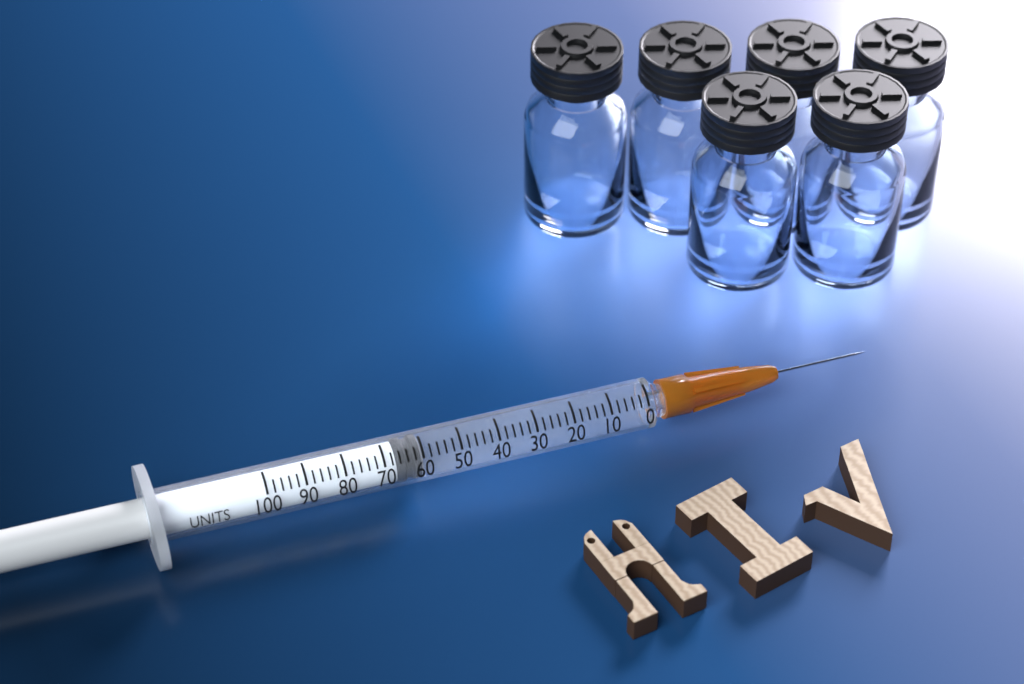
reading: 60 units
